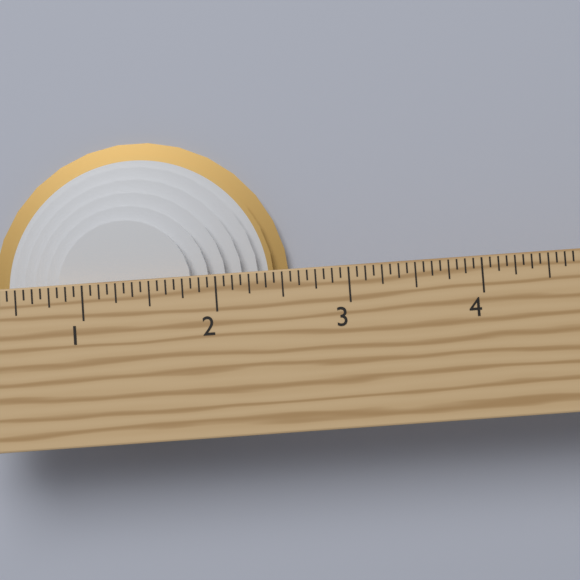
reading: 2.5625 in
